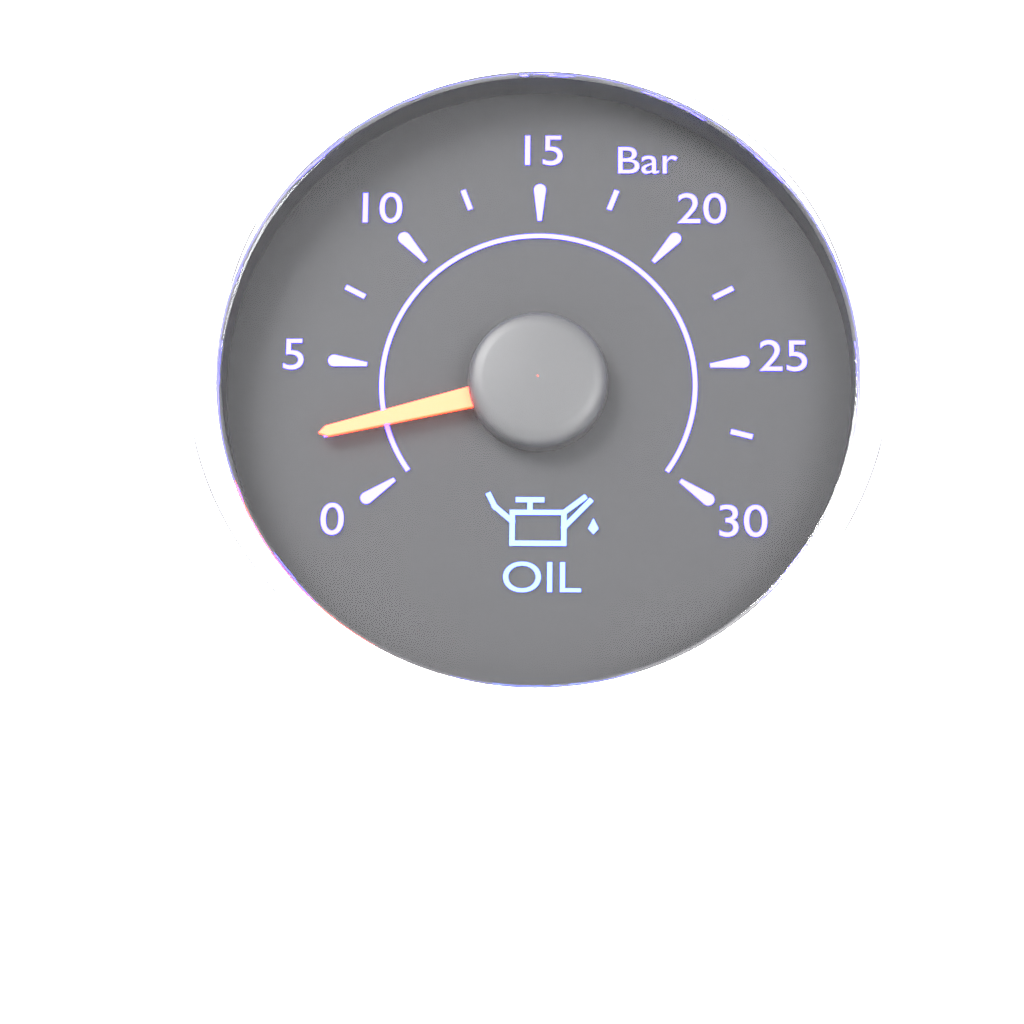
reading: 2.5 bar
